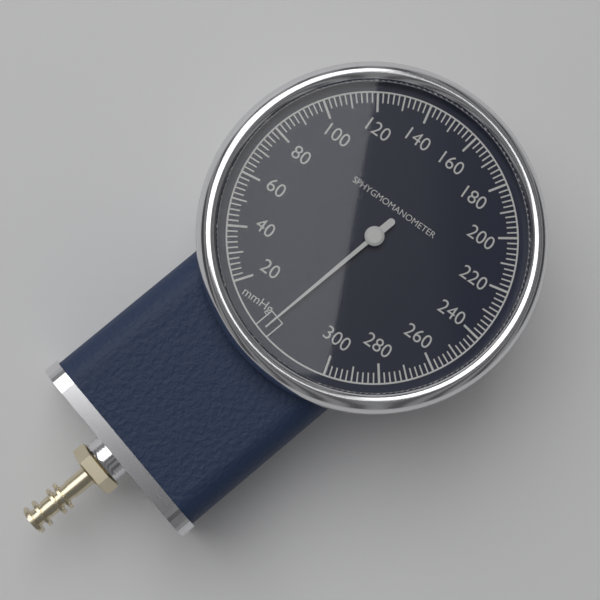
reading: 0 mmHg
